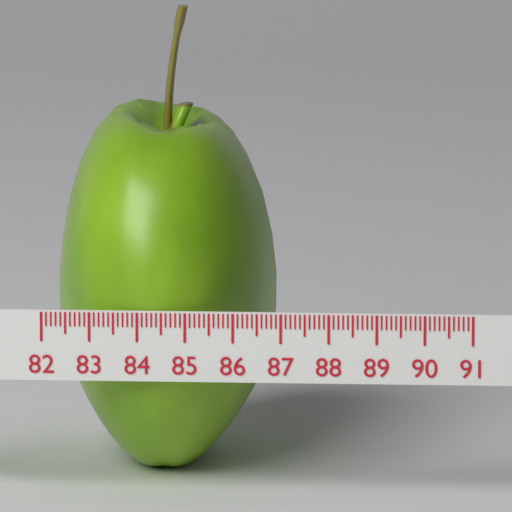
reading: 86.7 (no unit)
